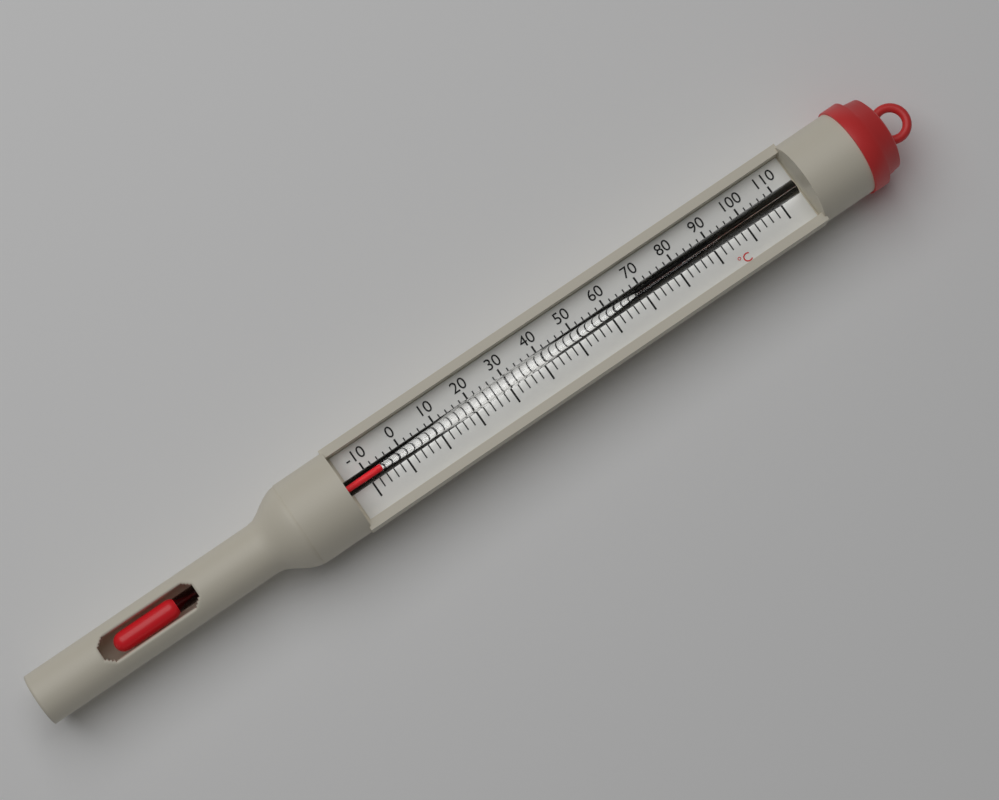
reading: -6 °C
